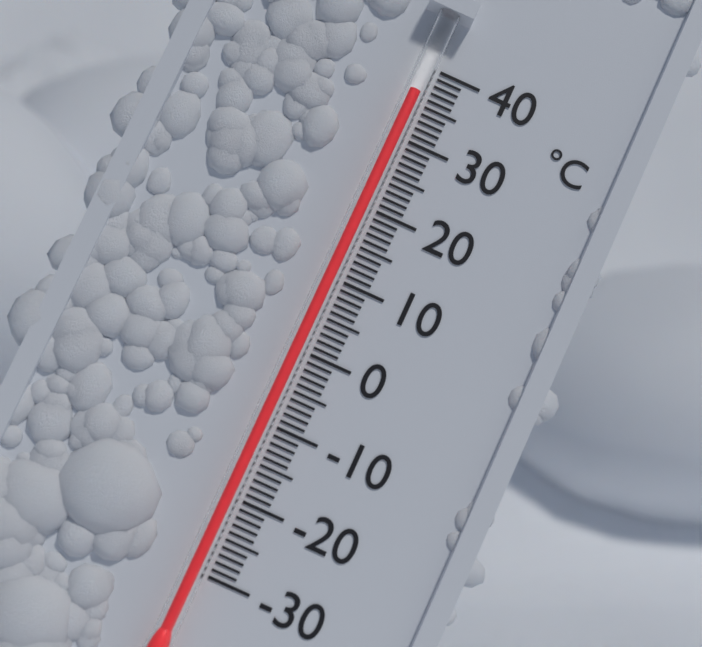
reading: 36 °C
